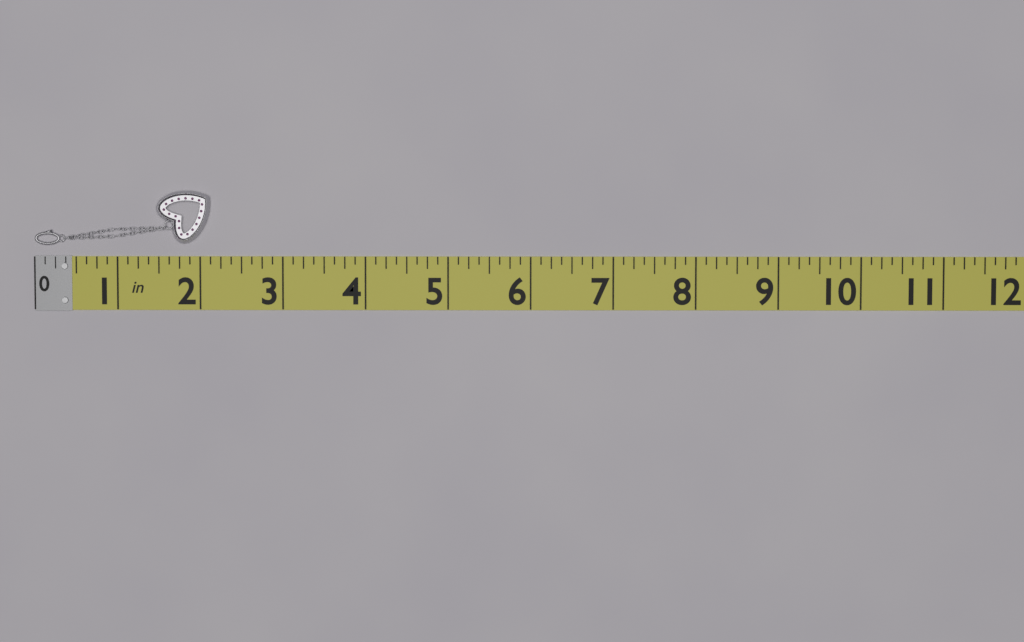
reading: 2.125 in
